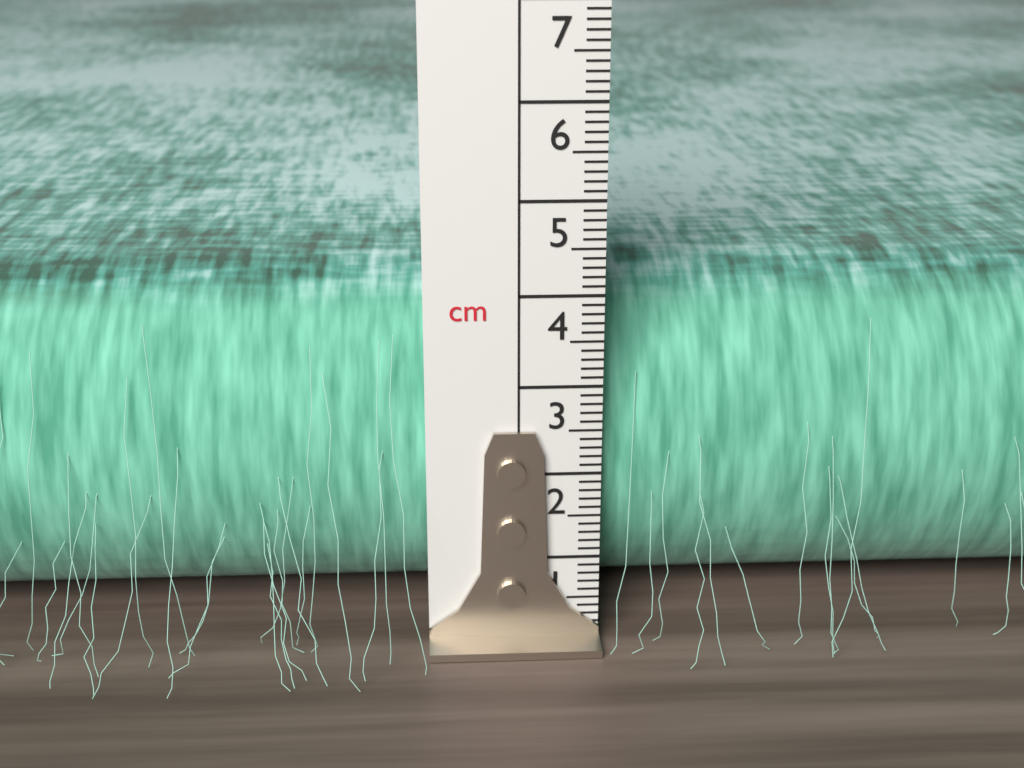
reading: 4.0 cm
